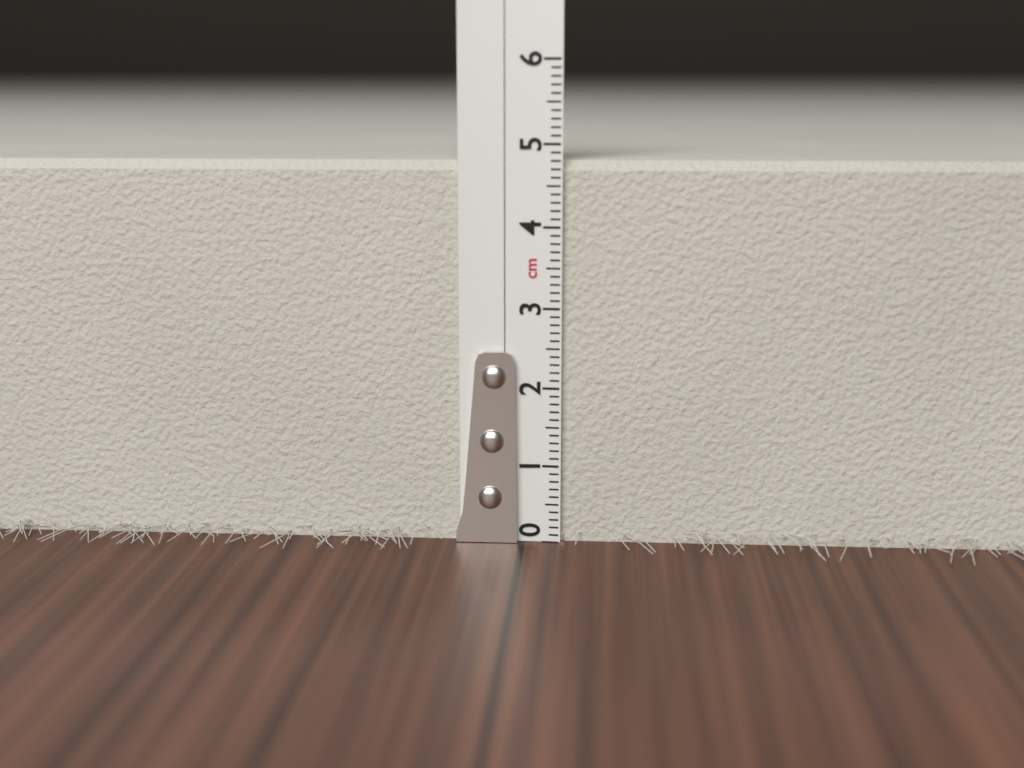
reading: 4.8 cm
